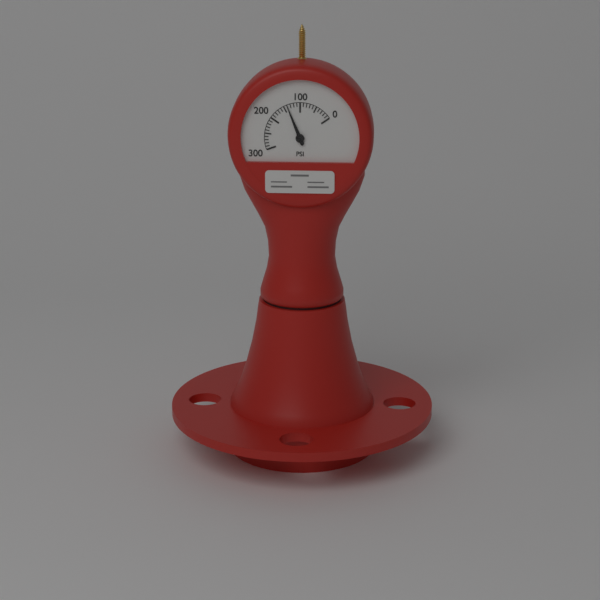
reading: 140 psi
